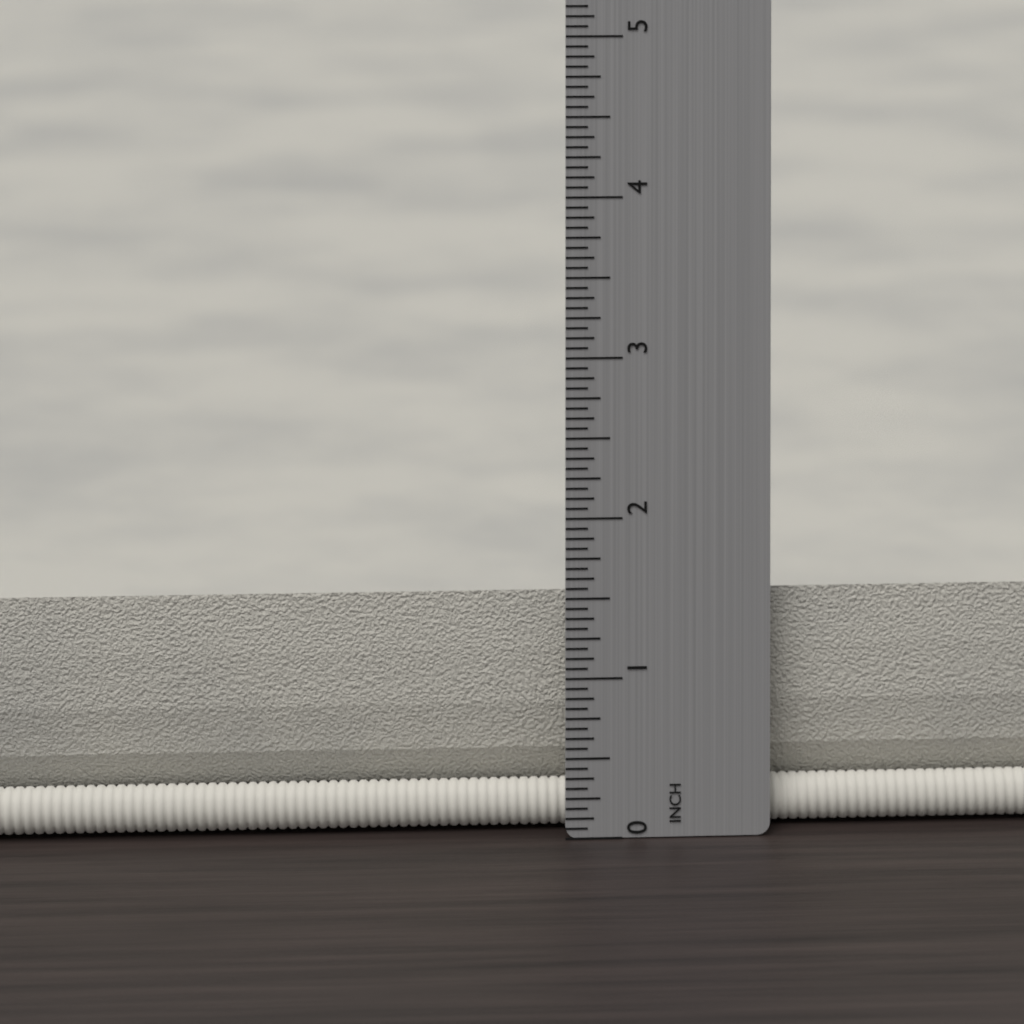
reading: 1.5000 in
